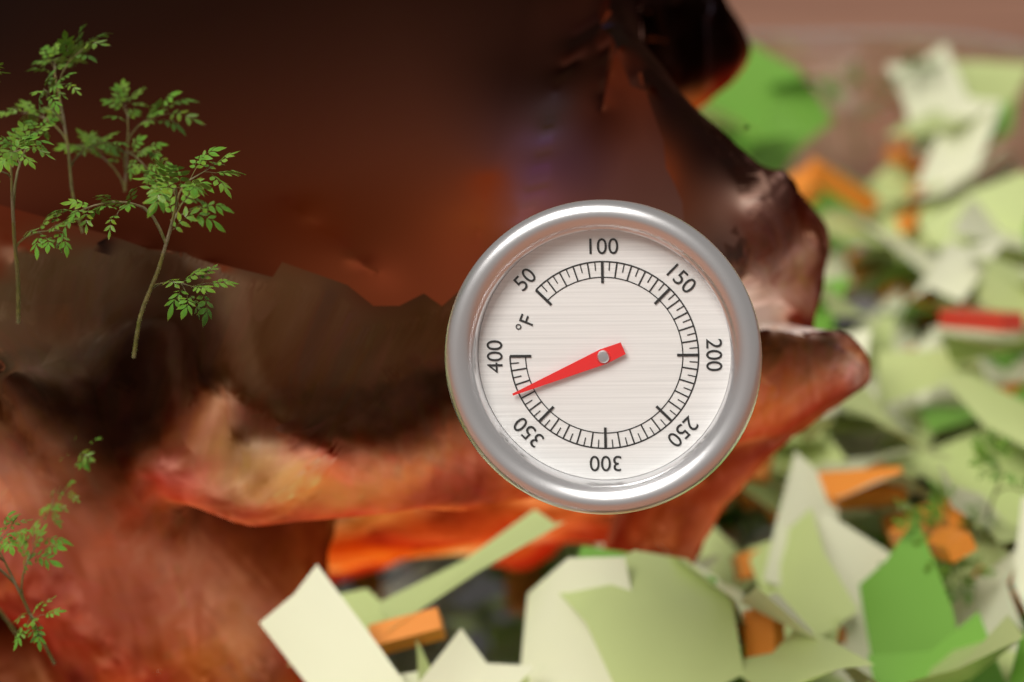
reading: 375 °F
